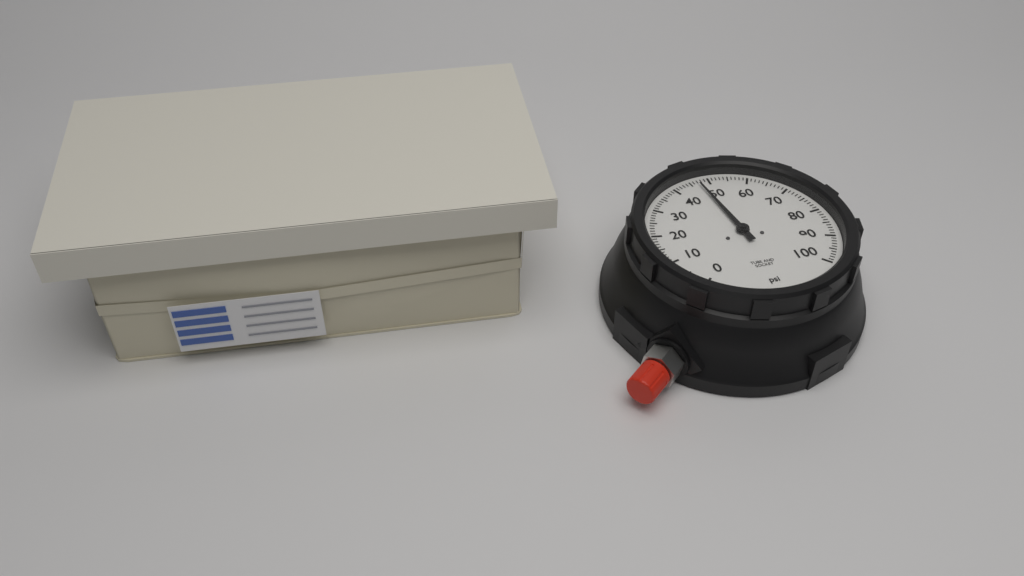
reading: 47 psi
